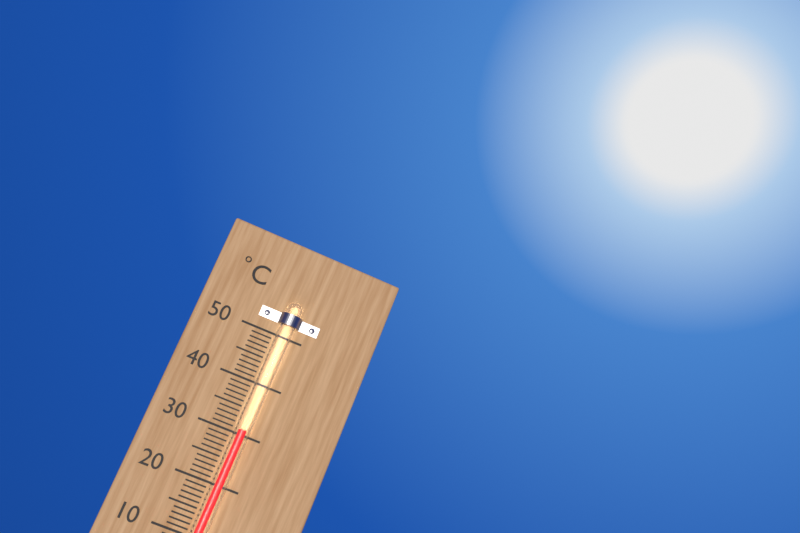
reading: 31 °C
